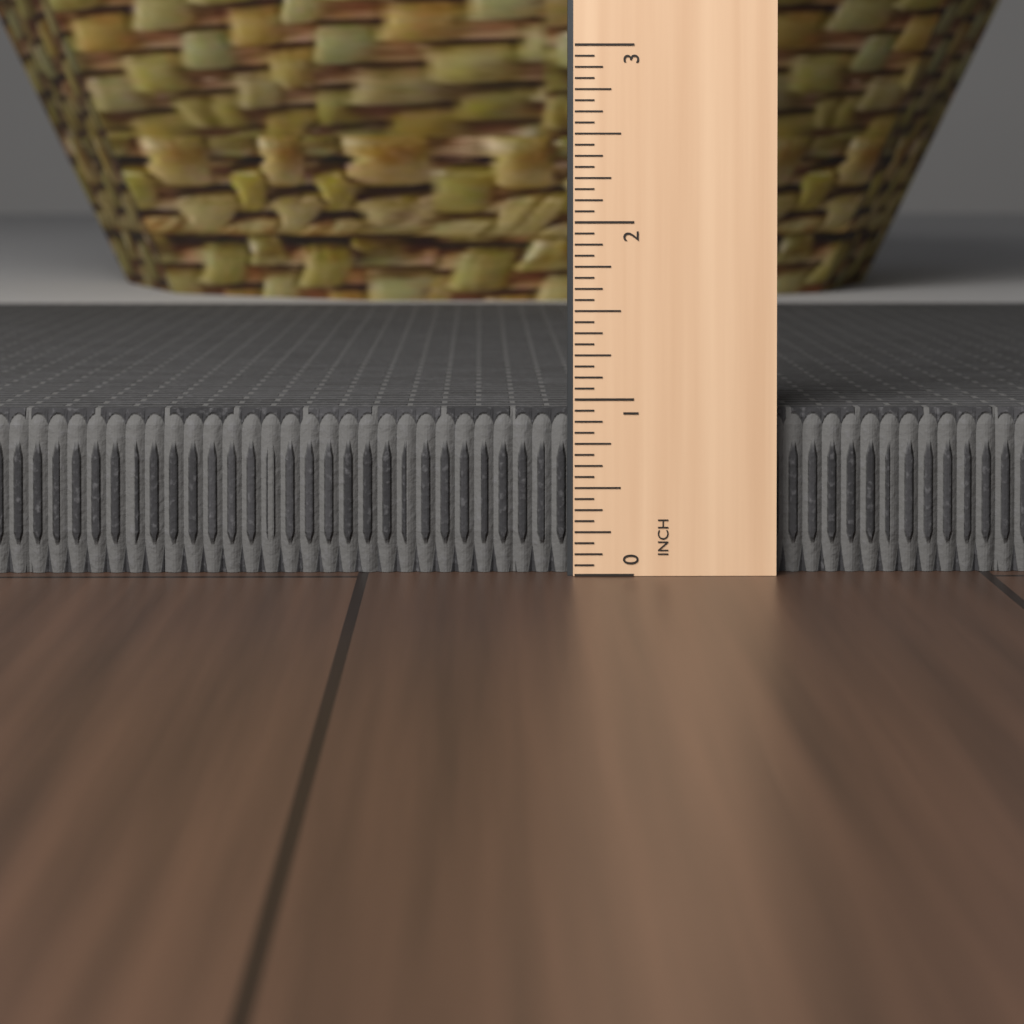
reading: 0.9375 in
